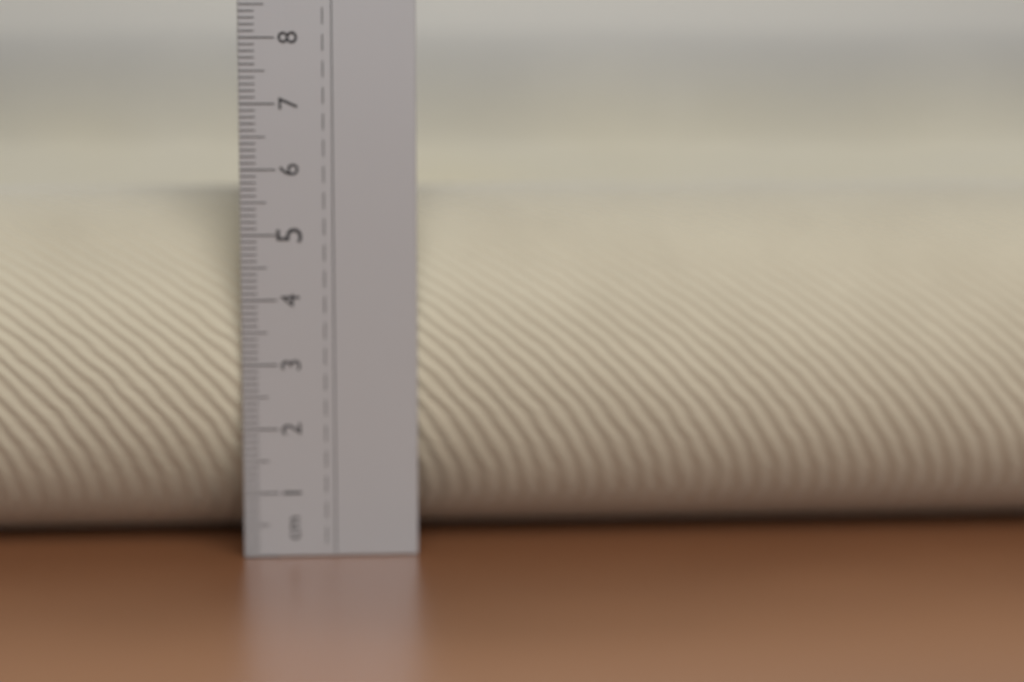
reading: 5.6 cm
